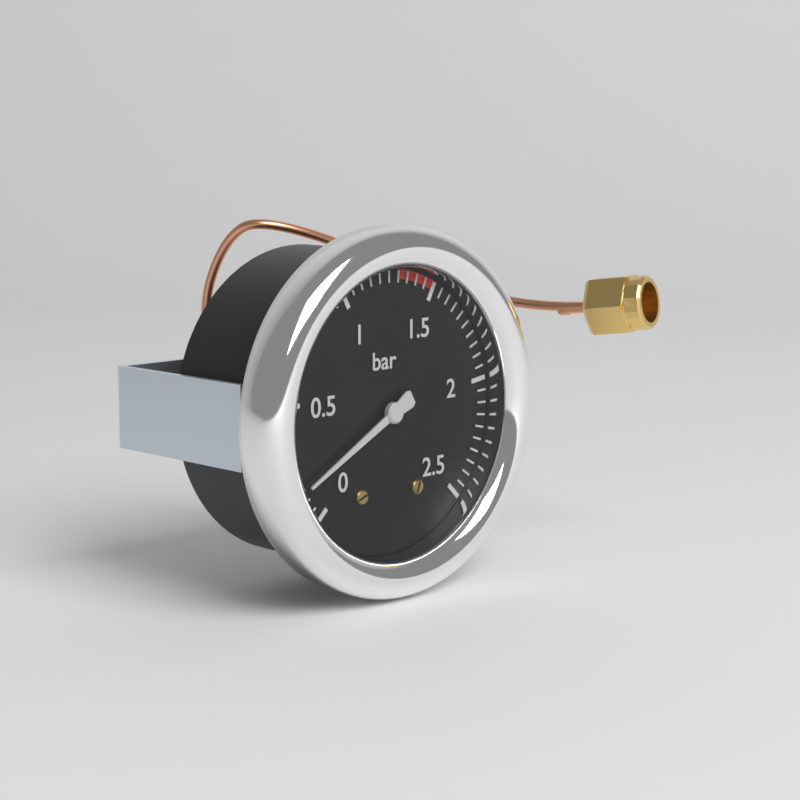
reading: 0.15 bar
